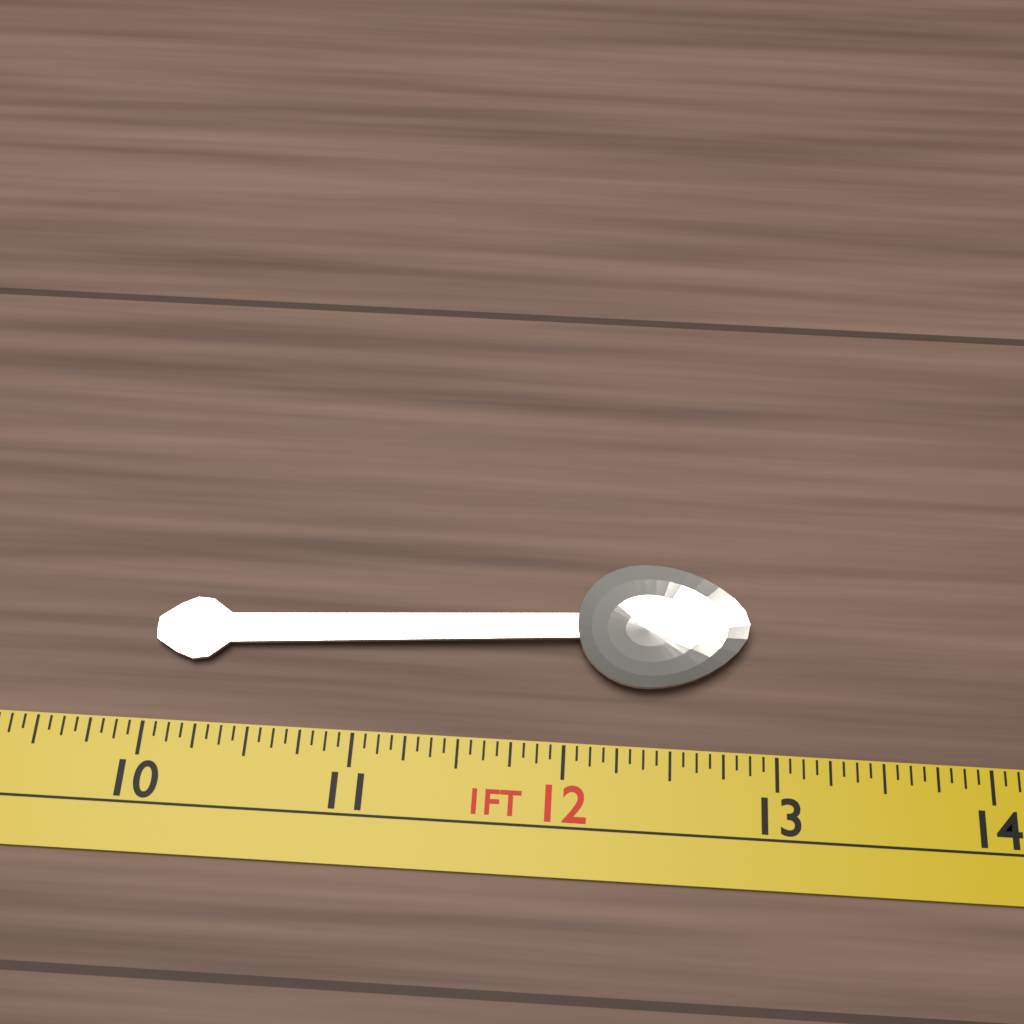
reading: 12.8750 in
